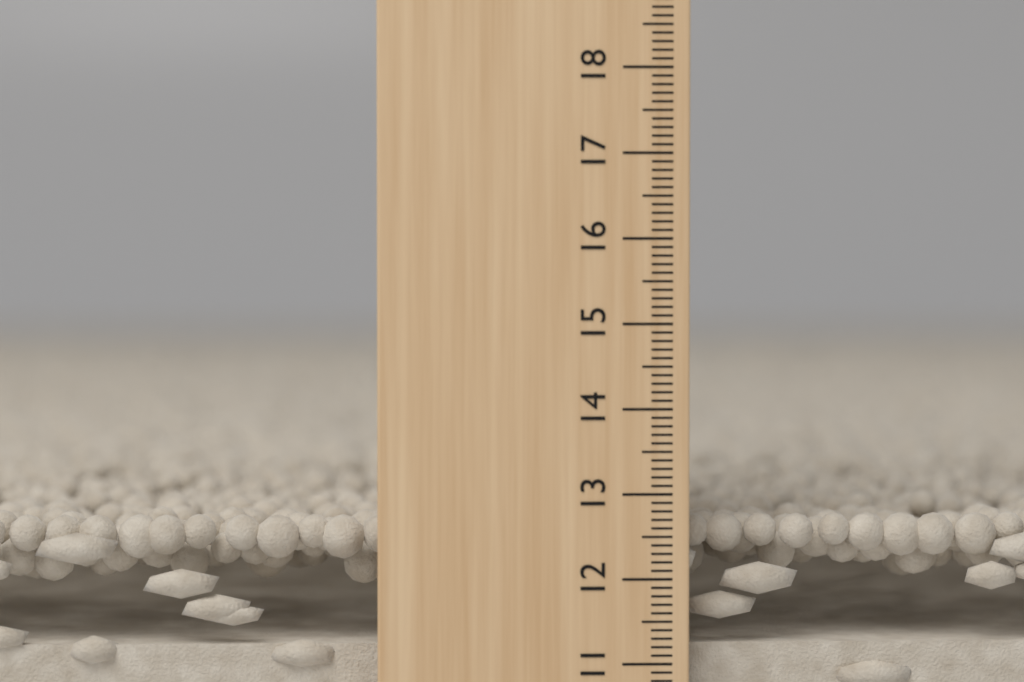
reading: 12.7 cm
